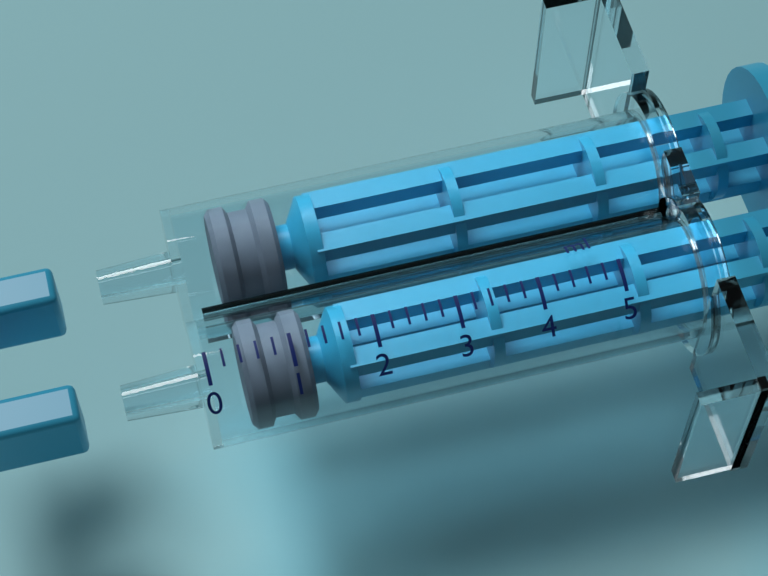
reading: 0.4 ml
